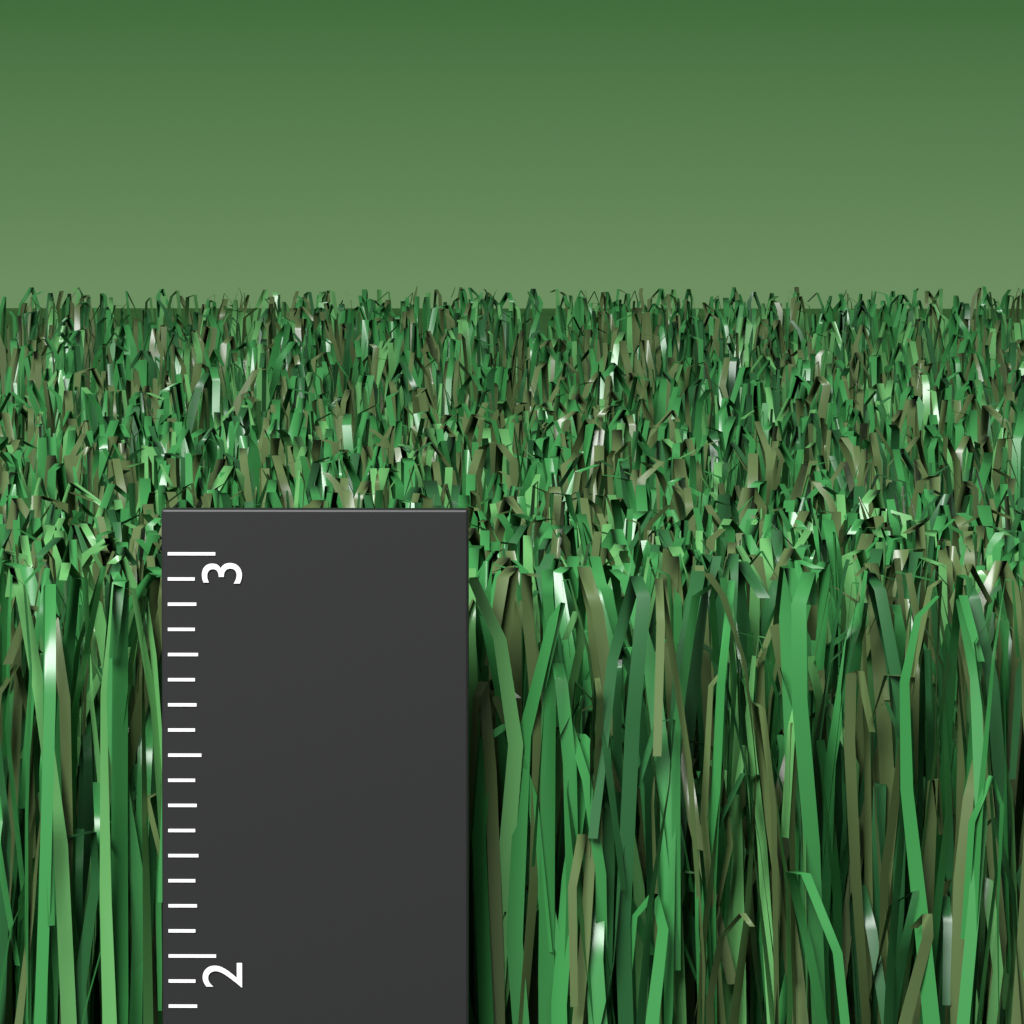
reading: 2.9375 (no unit)
